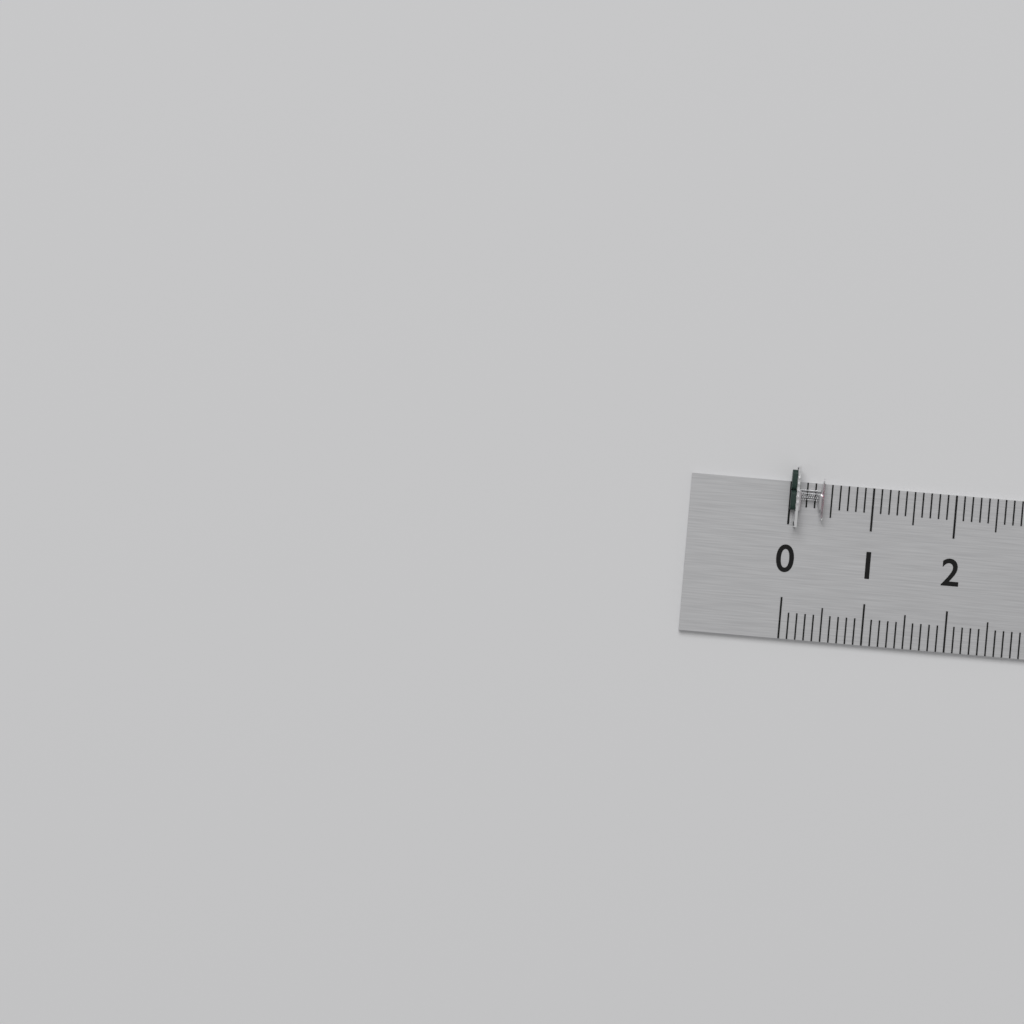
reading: 0.4 (no unit)
